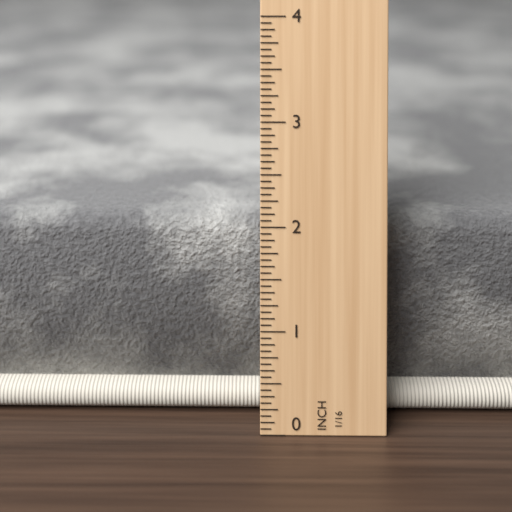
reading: 1.9375 in
